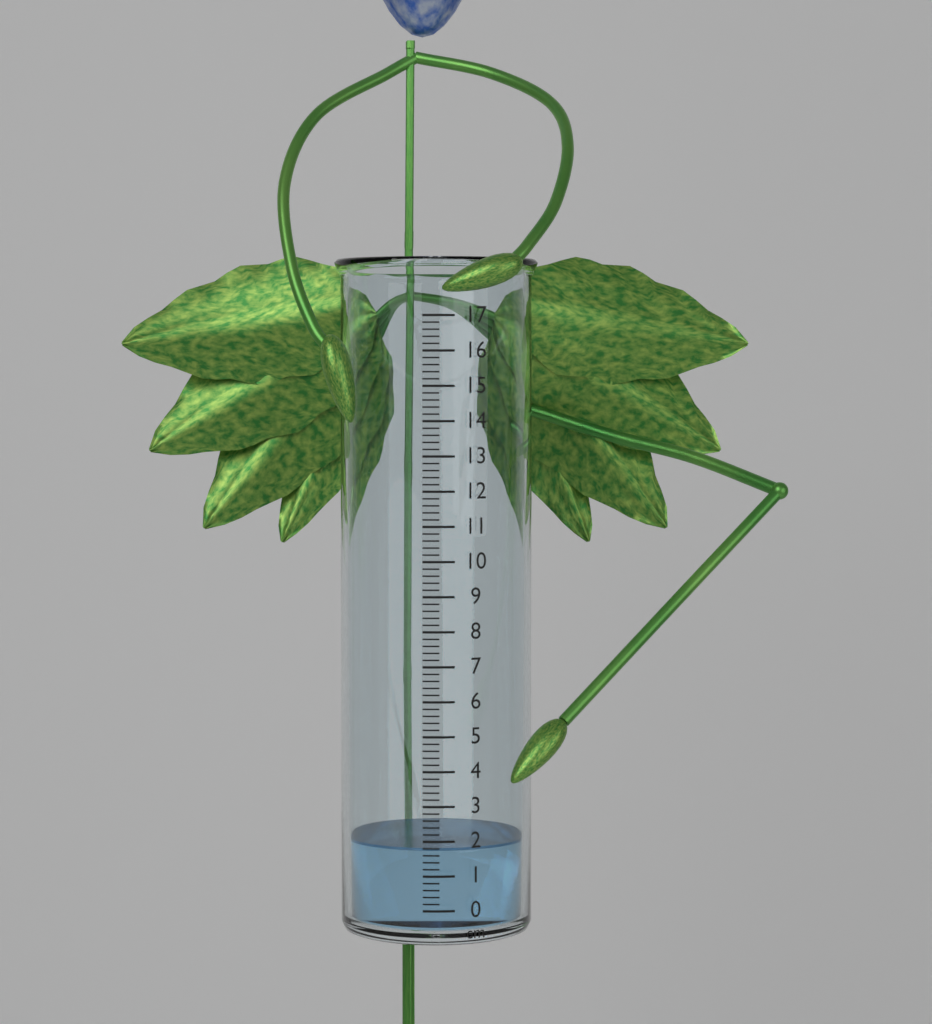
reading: 1.8 cm
